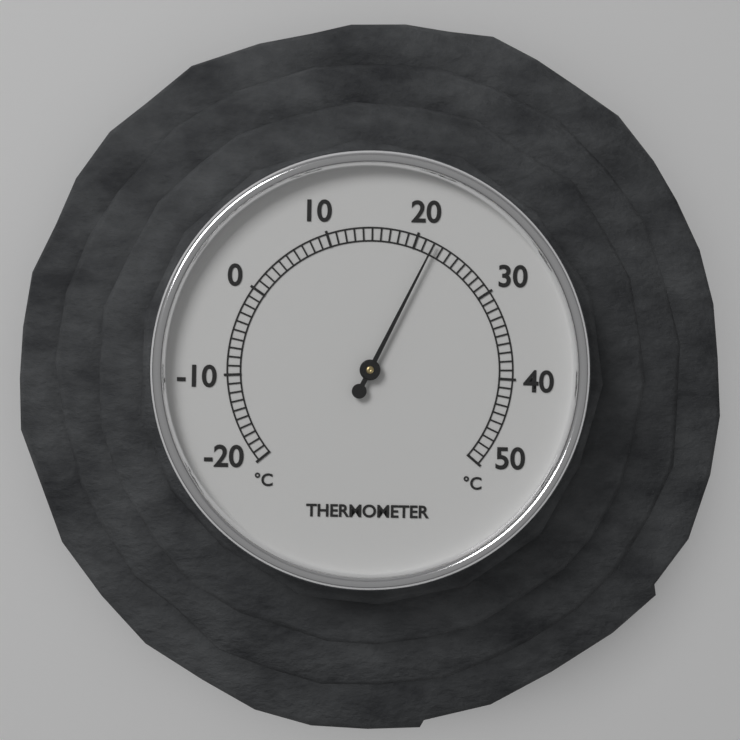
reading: 22 °C
